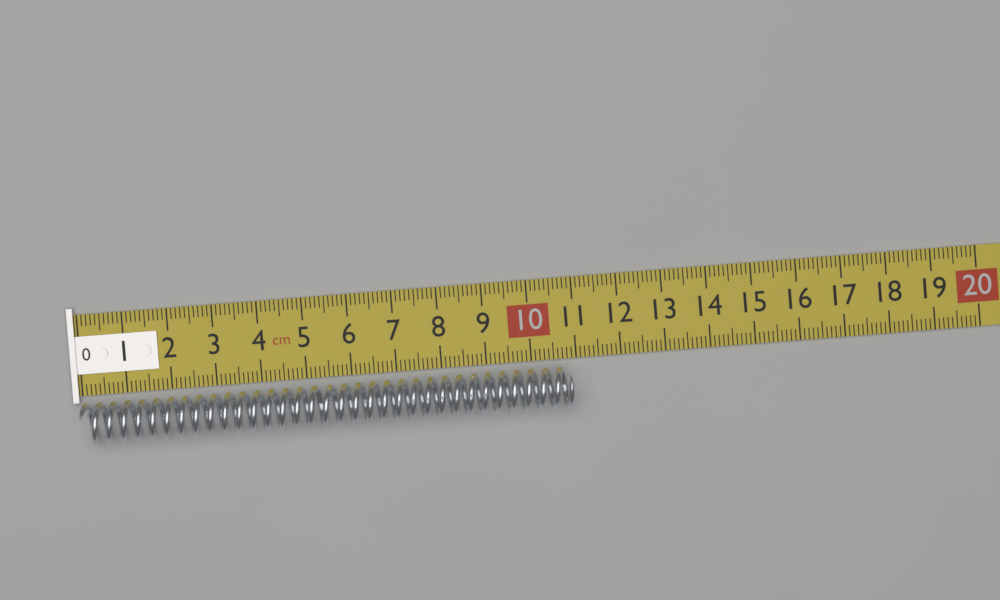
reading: 10.9 cm
